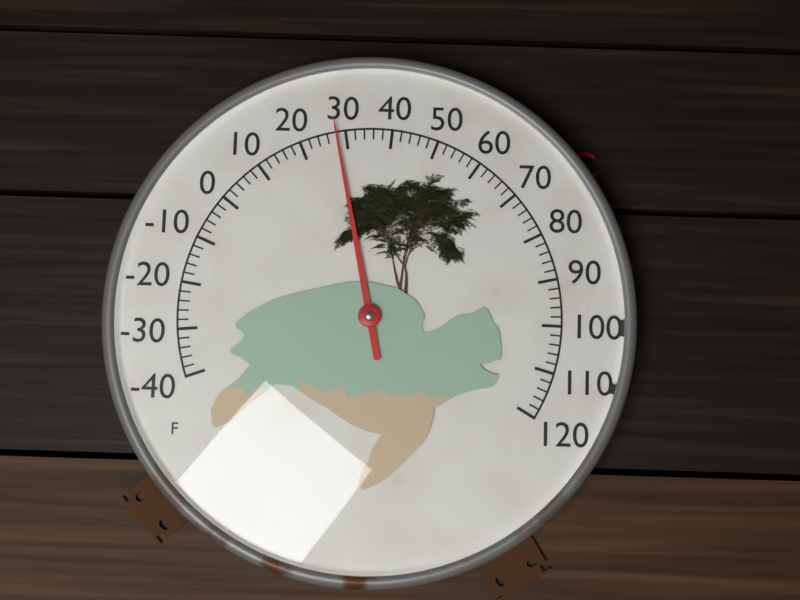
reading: 28 °F
